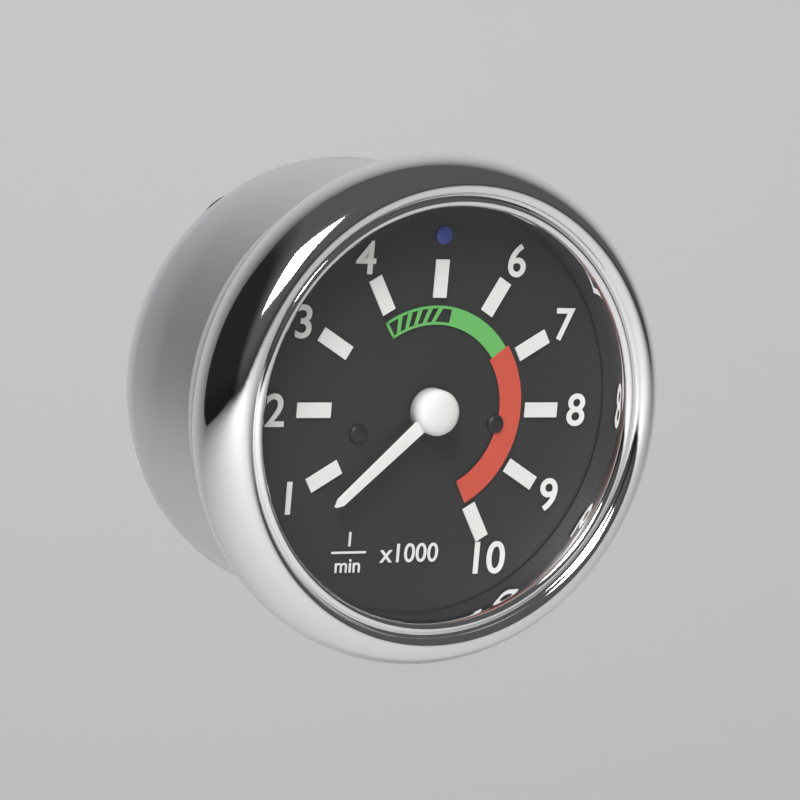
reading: 600 1/min
